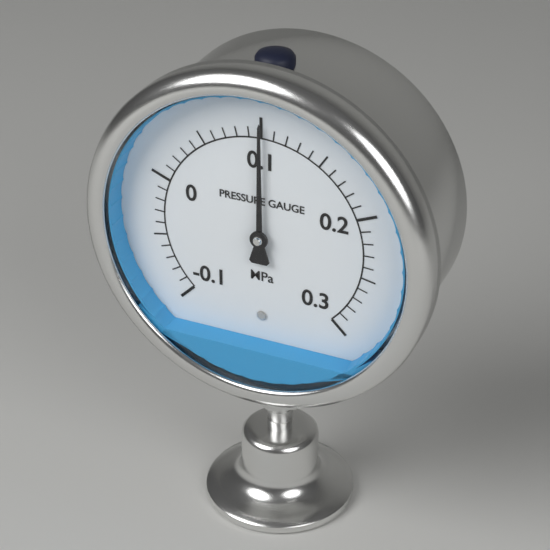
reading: 0.10 MPa
